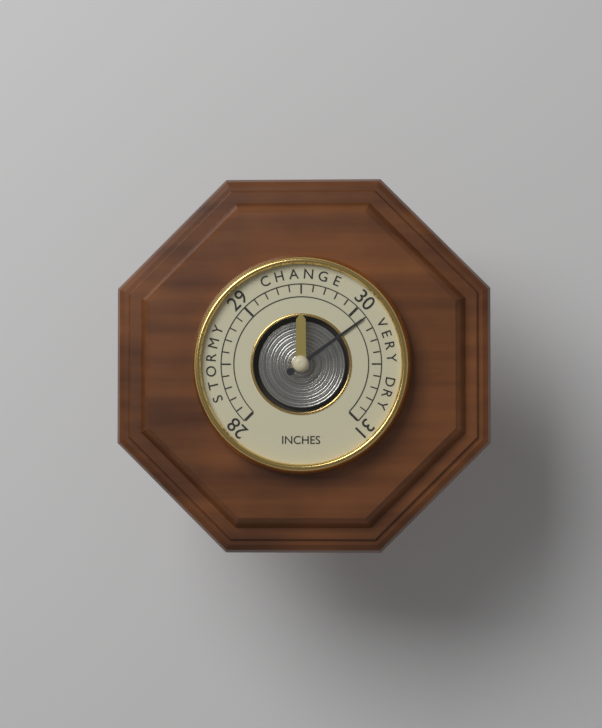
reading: 30.1 inches
